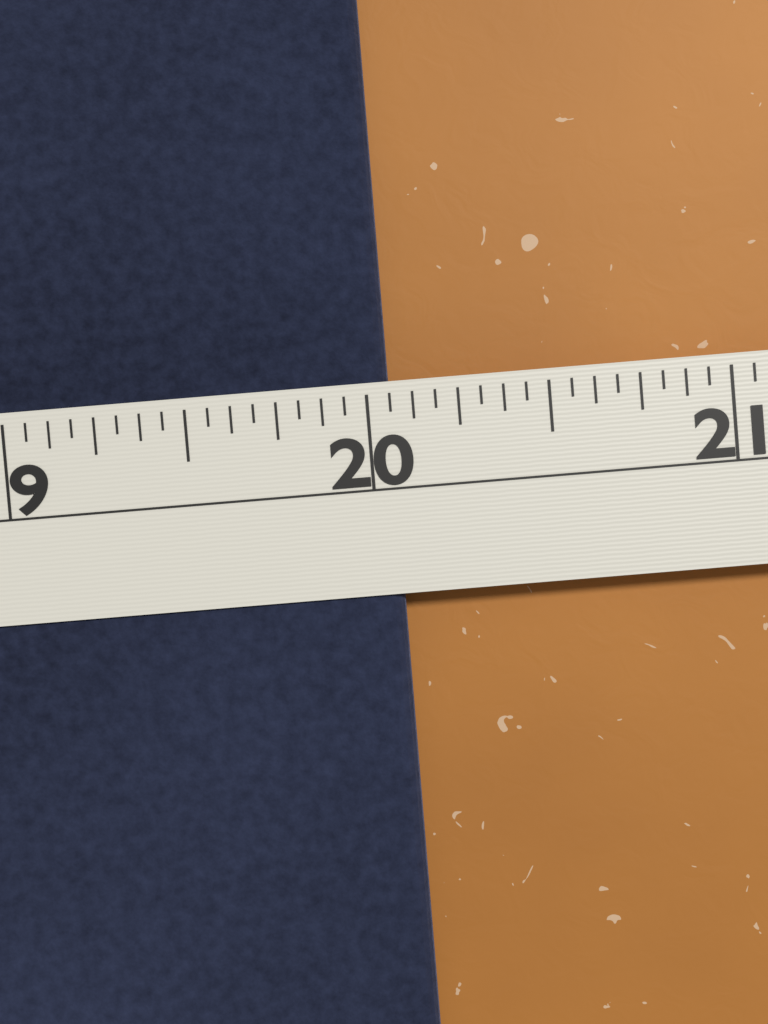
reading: 20.0625 in
